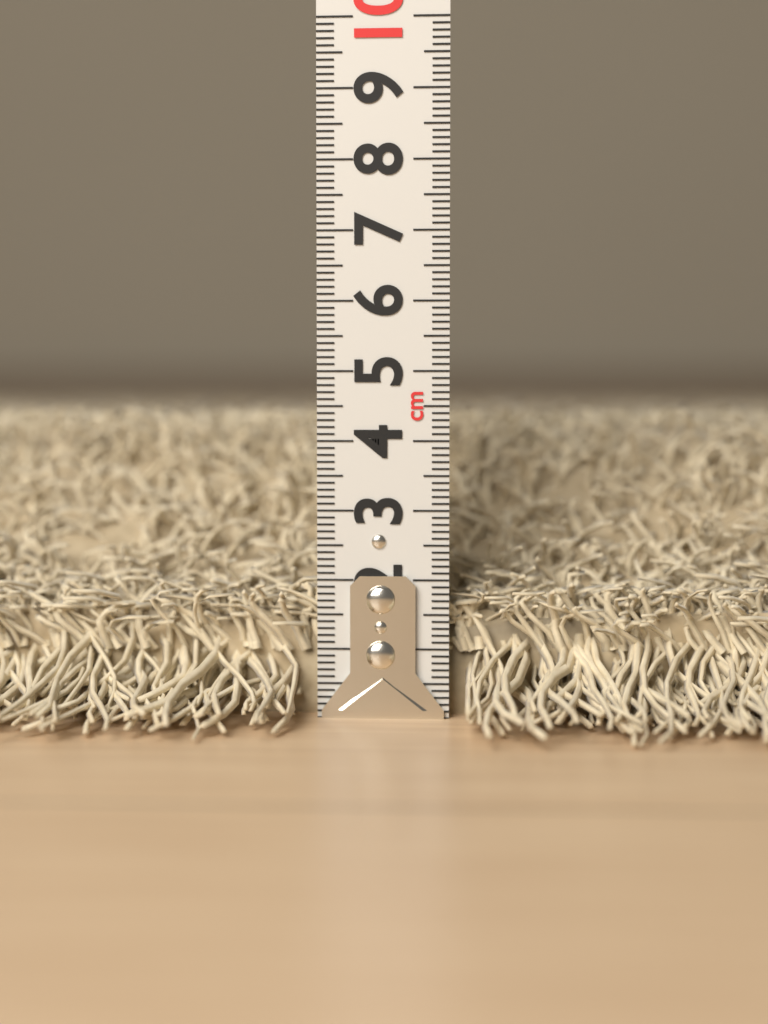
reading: 4.6 cm
